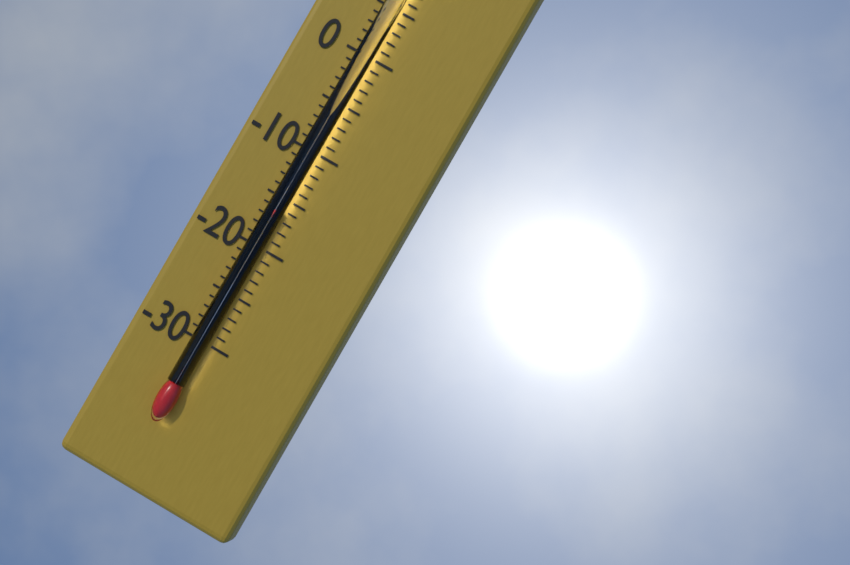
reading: -16 °C
